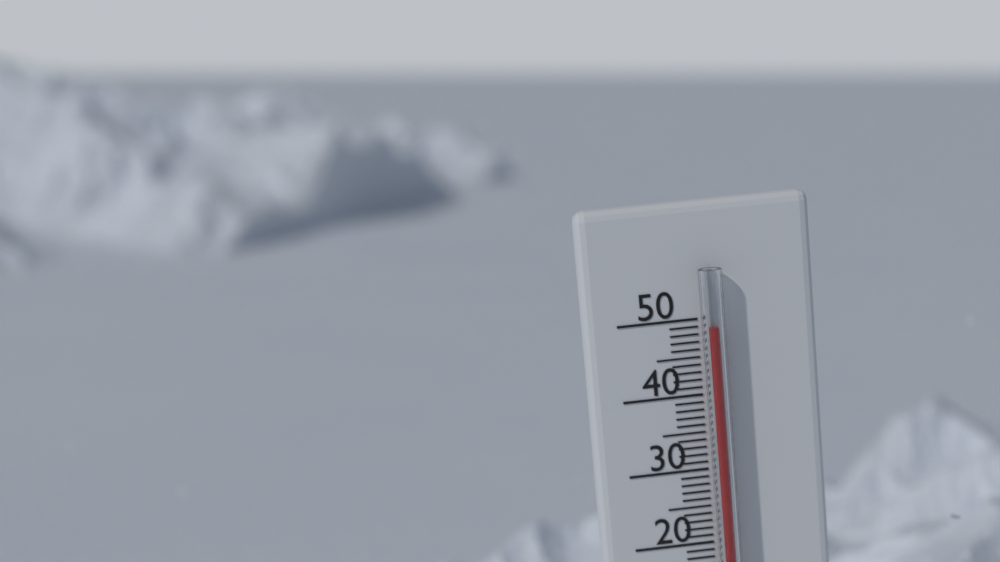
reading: 49 °C
